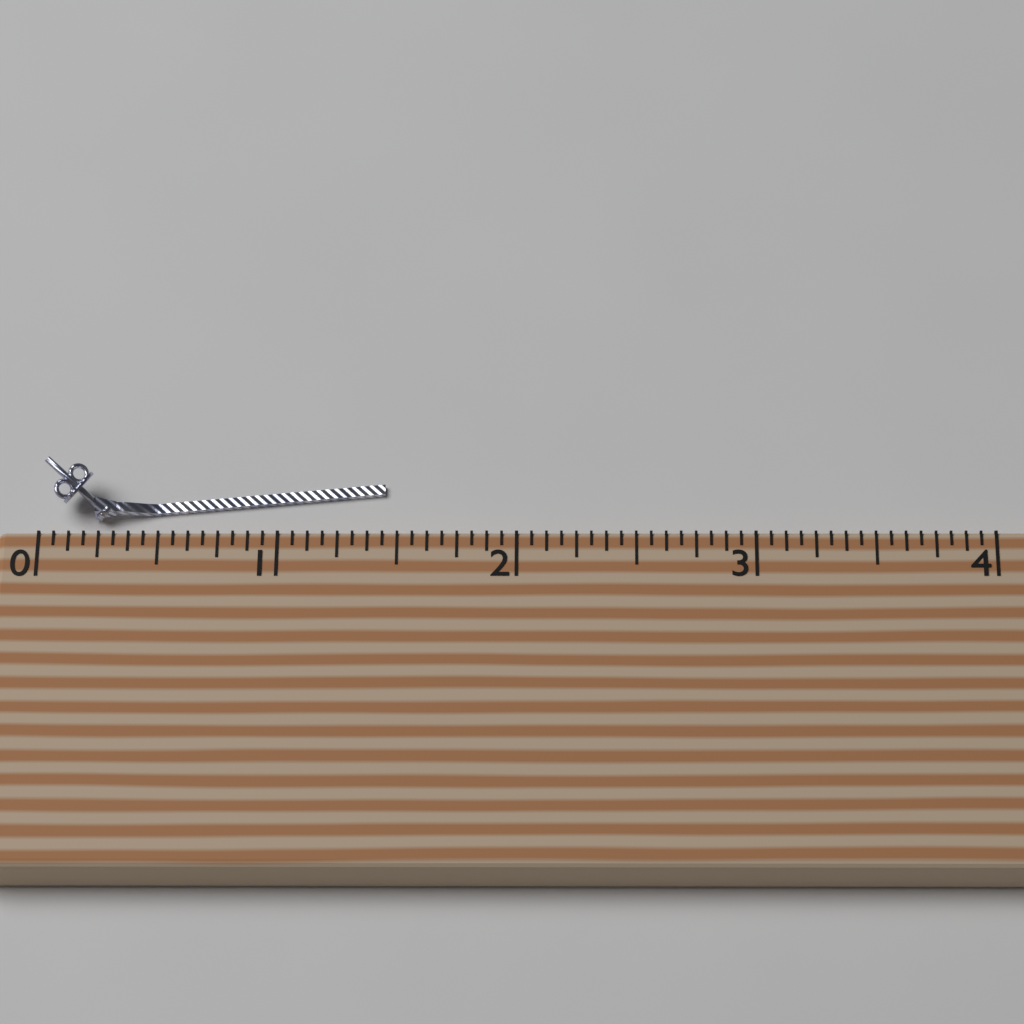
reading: 1.4375 (no unit)
